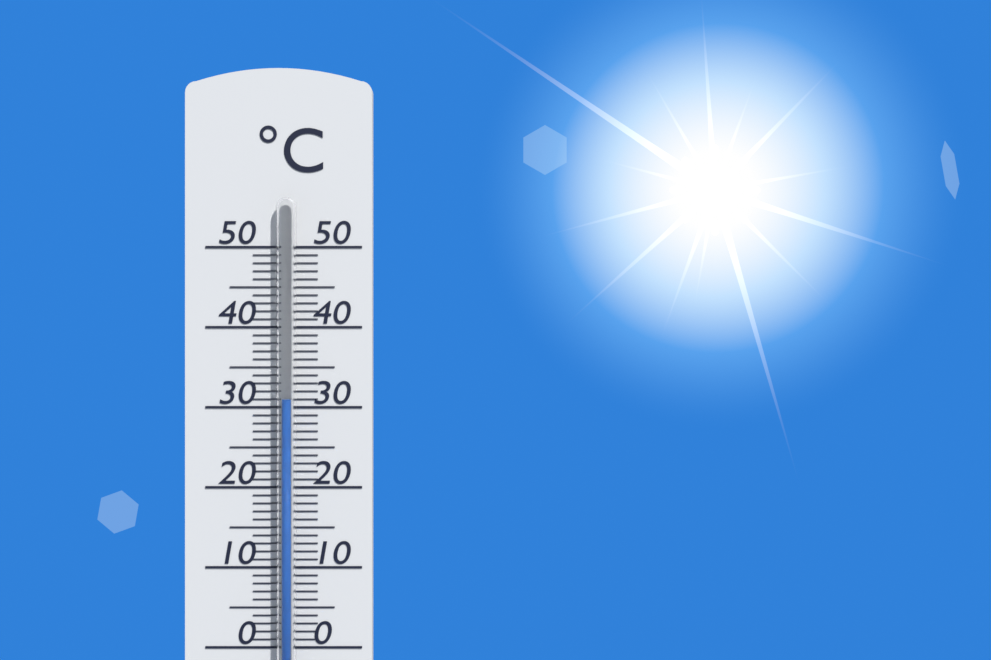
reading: 31 °C
